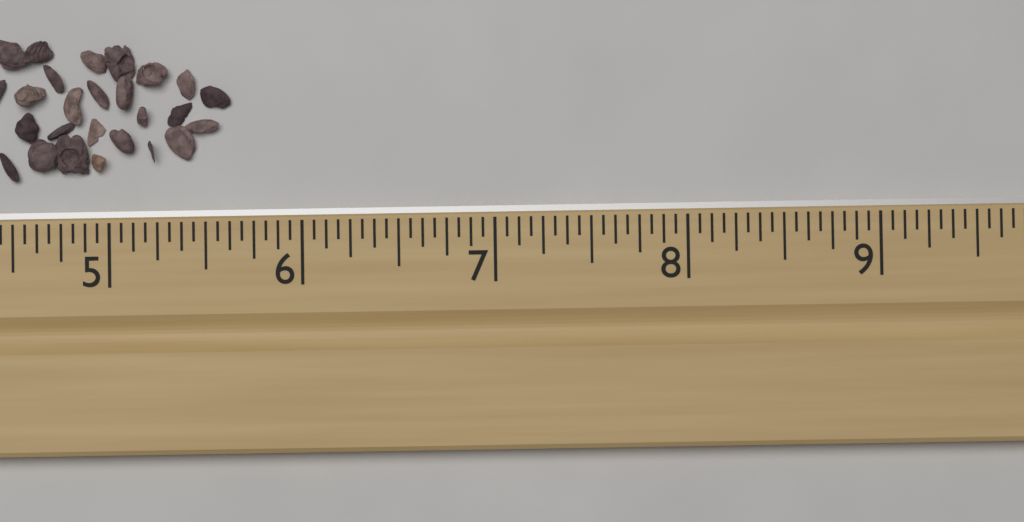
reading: 5.6250 in
